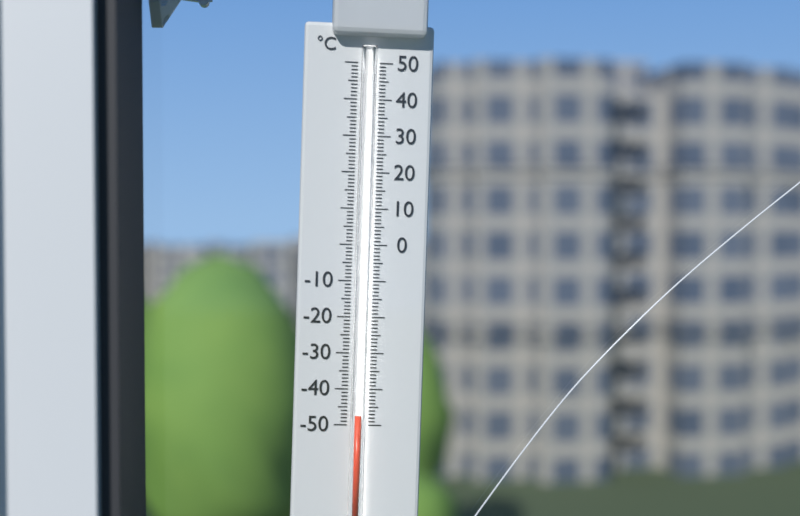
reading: -47 °C
